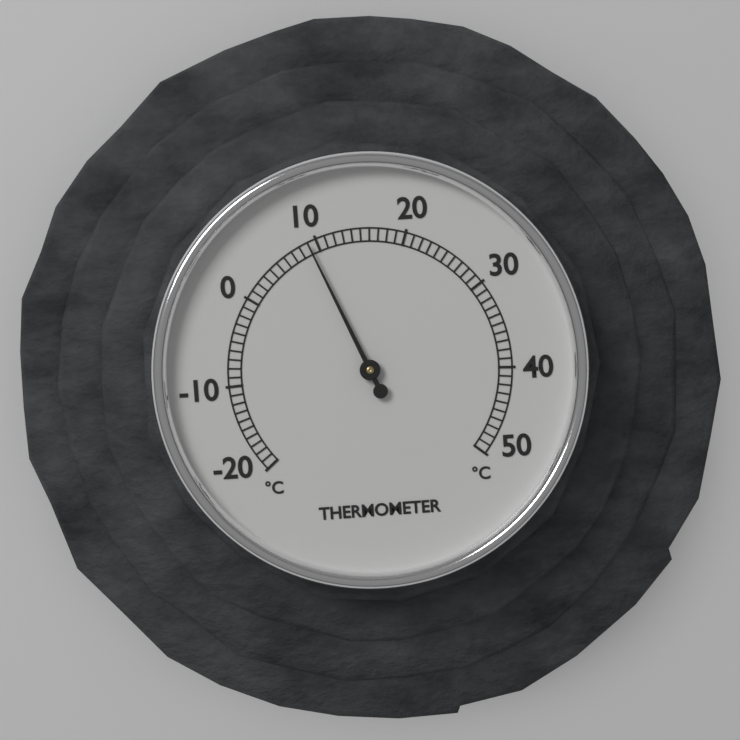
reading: 9 °C
